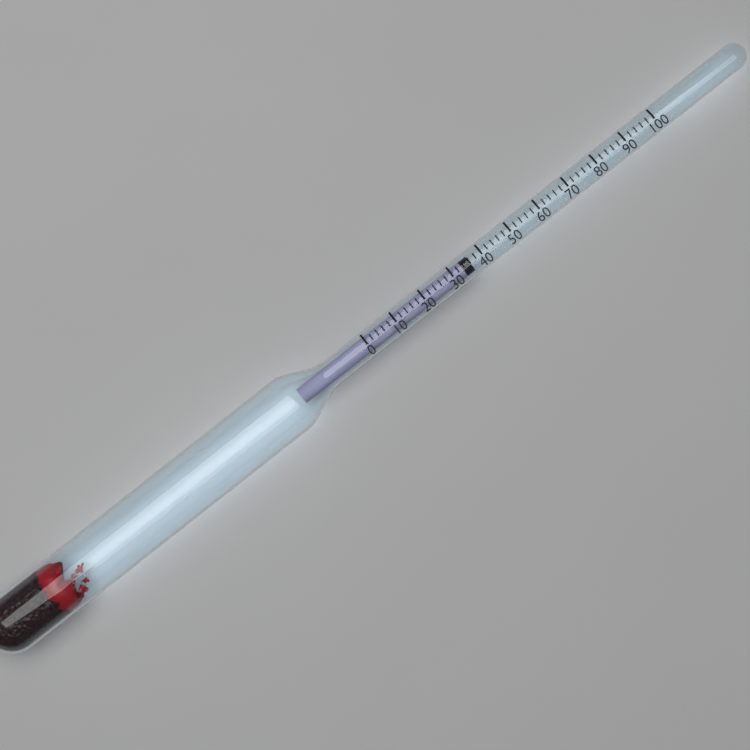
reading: 36 (no unit)
